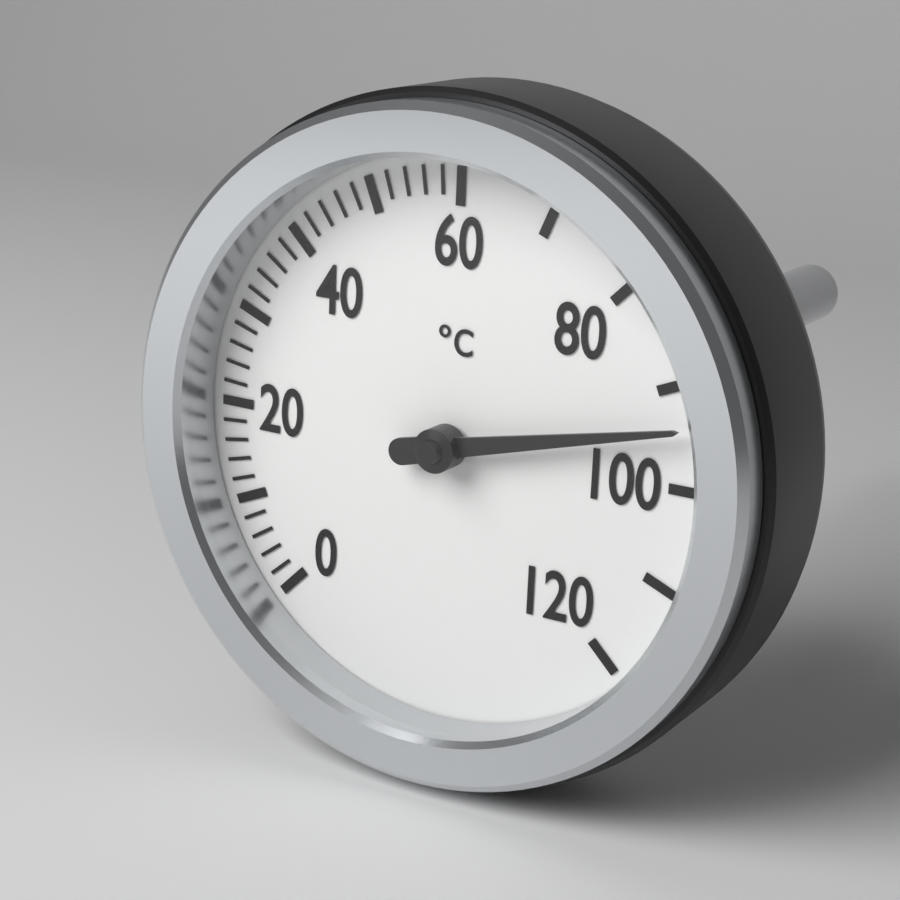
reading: 94 °C
